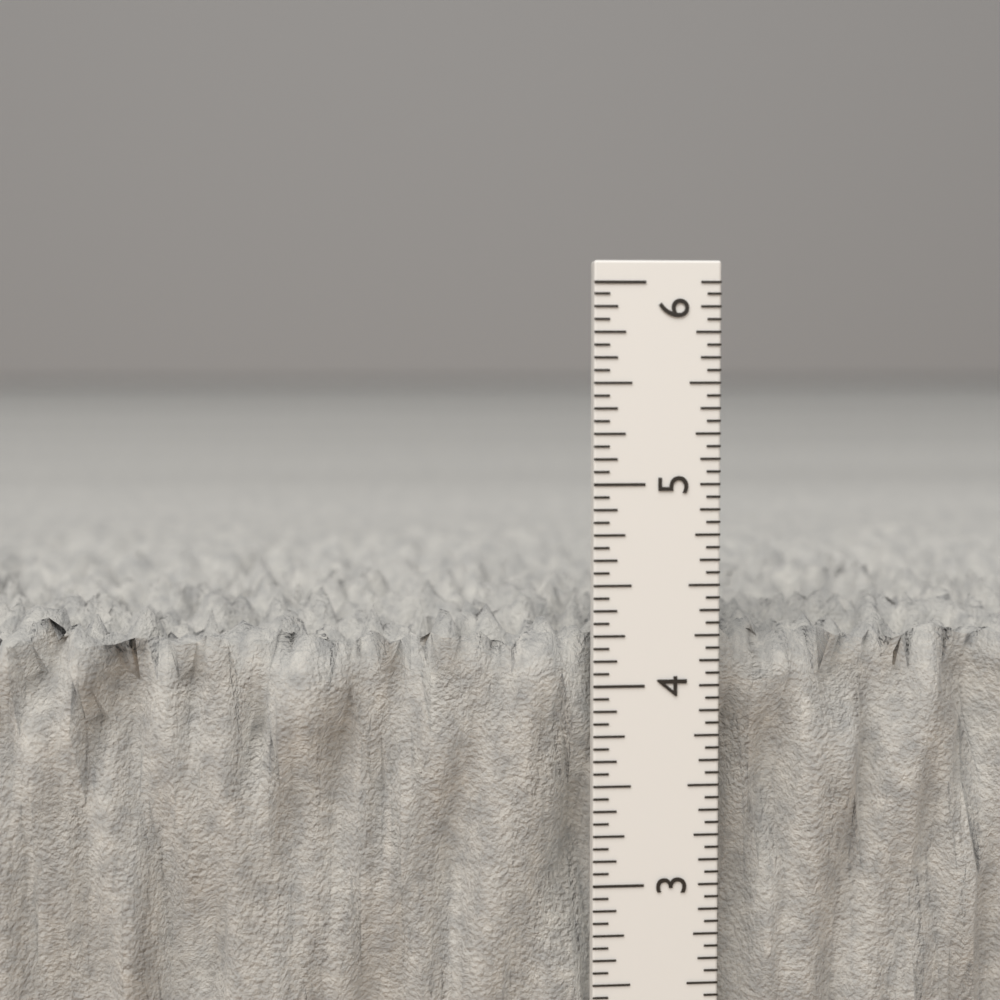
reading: 4.3125 in
